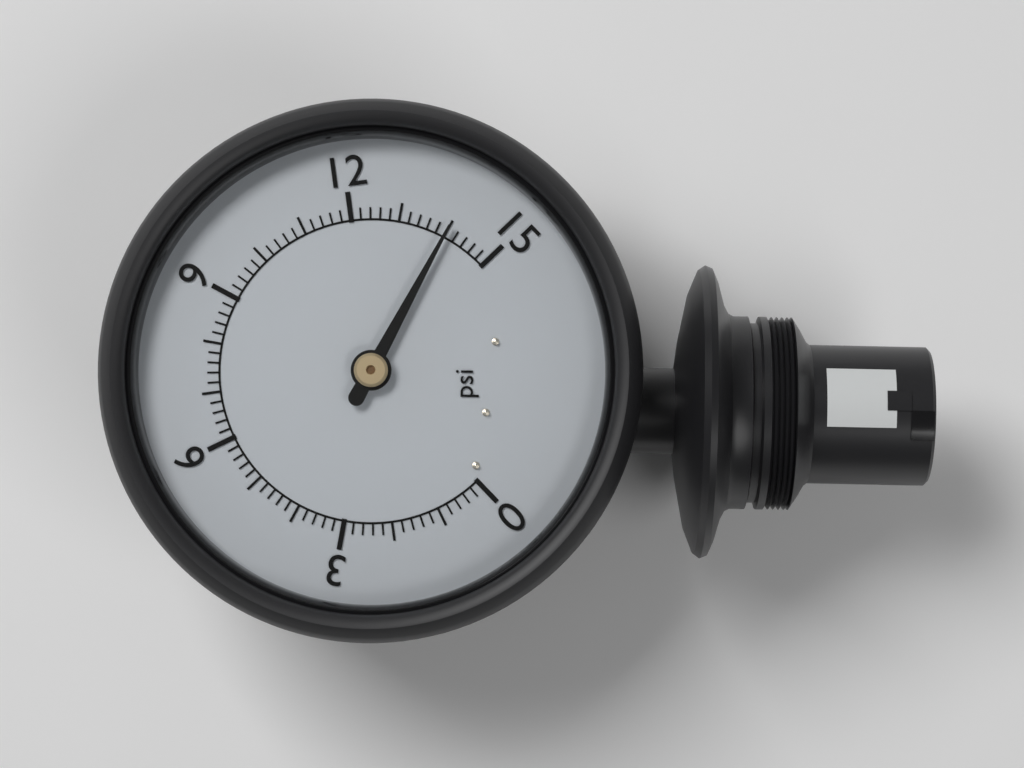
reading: 14.0 psi
